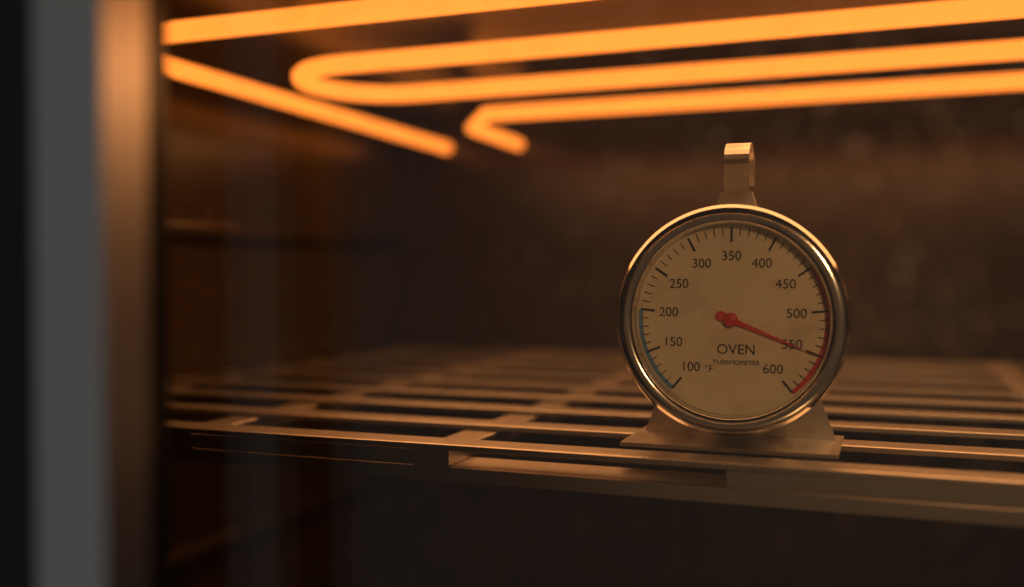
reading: 550 °F
